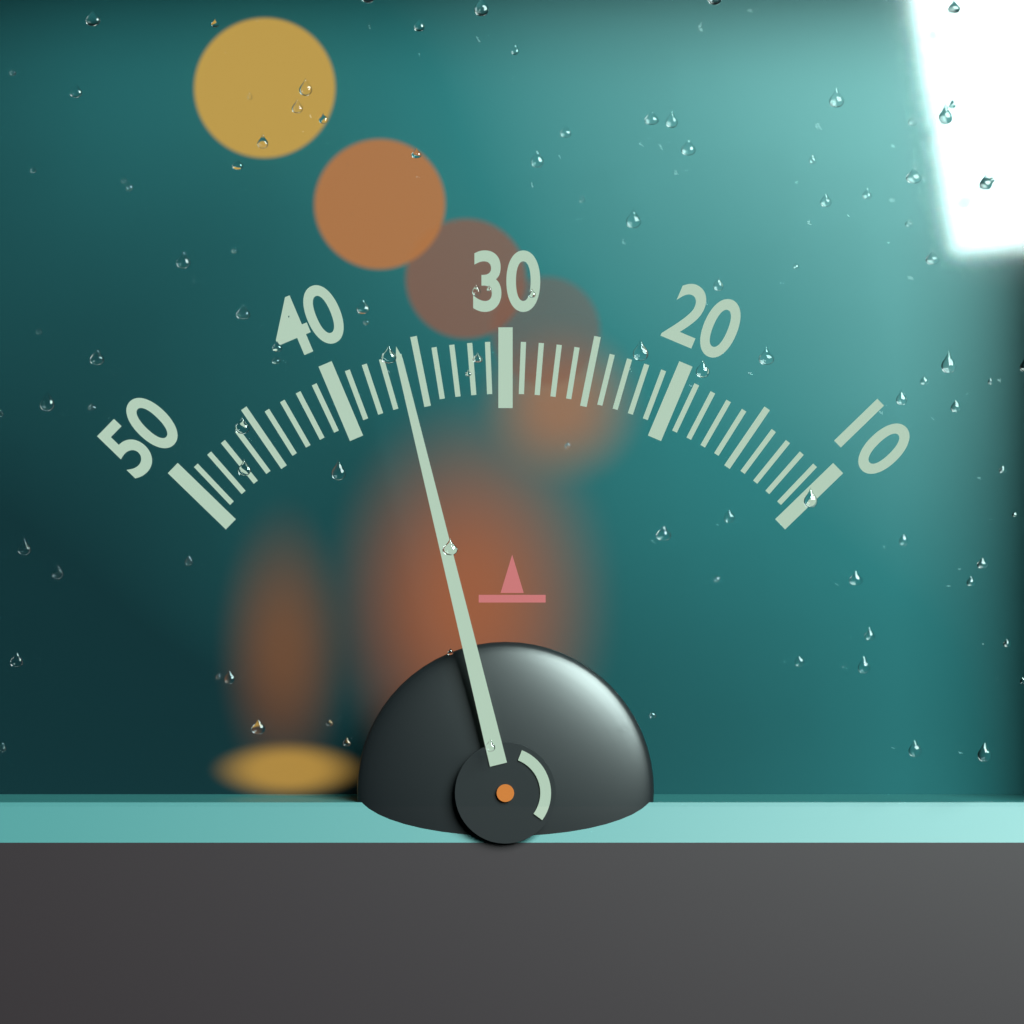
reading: 36 (no unit)
